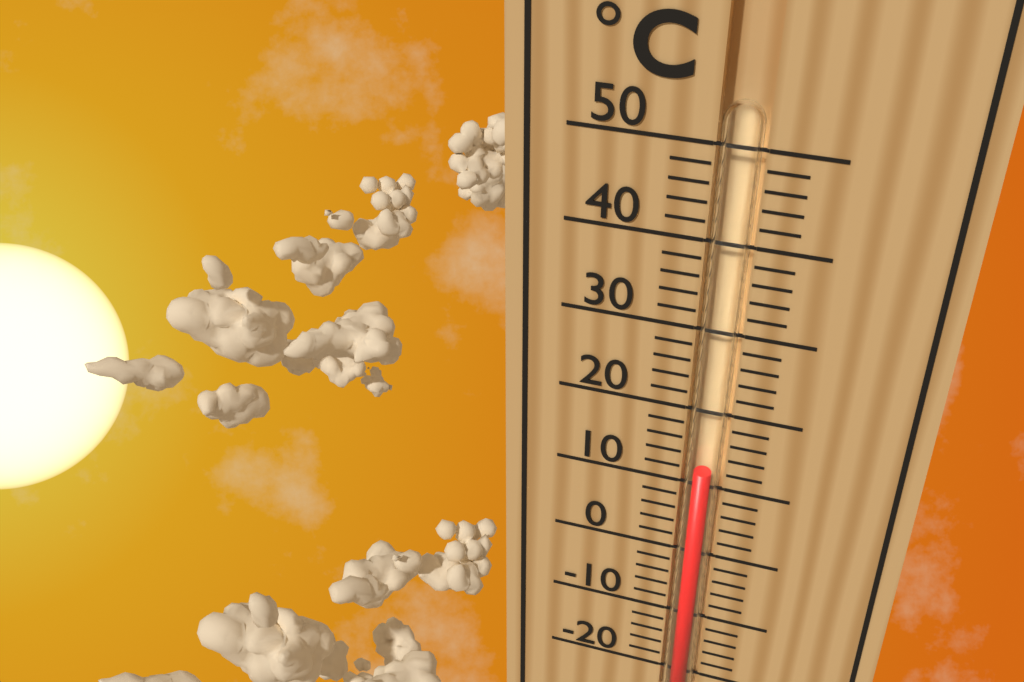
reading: 12 °C
